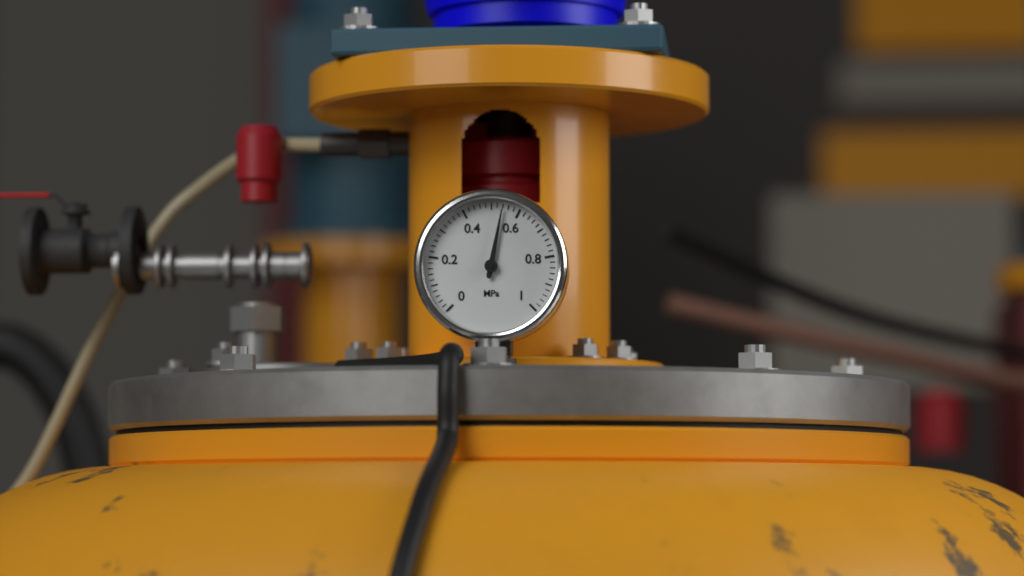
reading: 0.54 MPa
